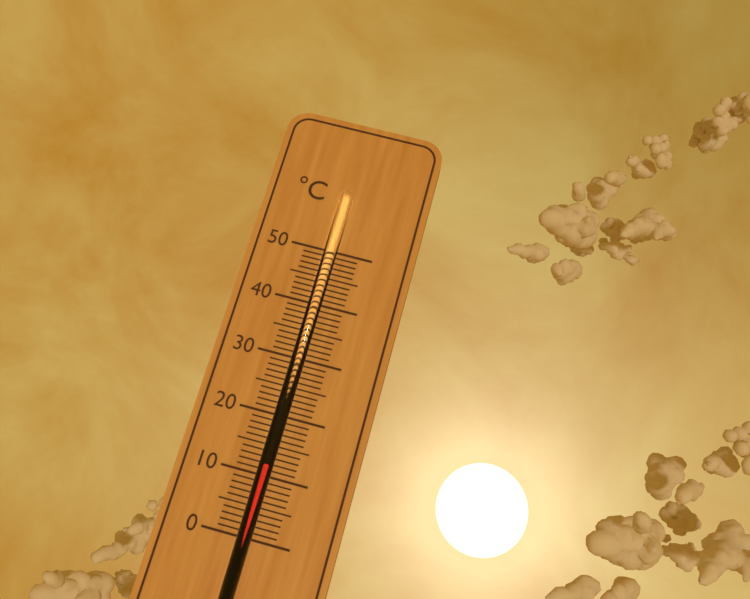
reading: 12 °C
